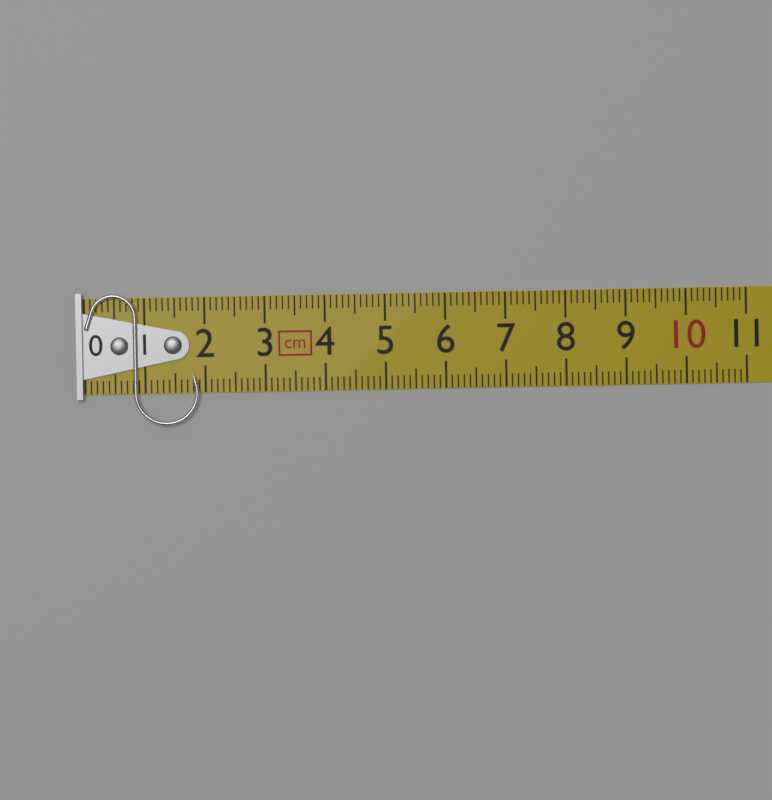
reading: 1.9 cm
